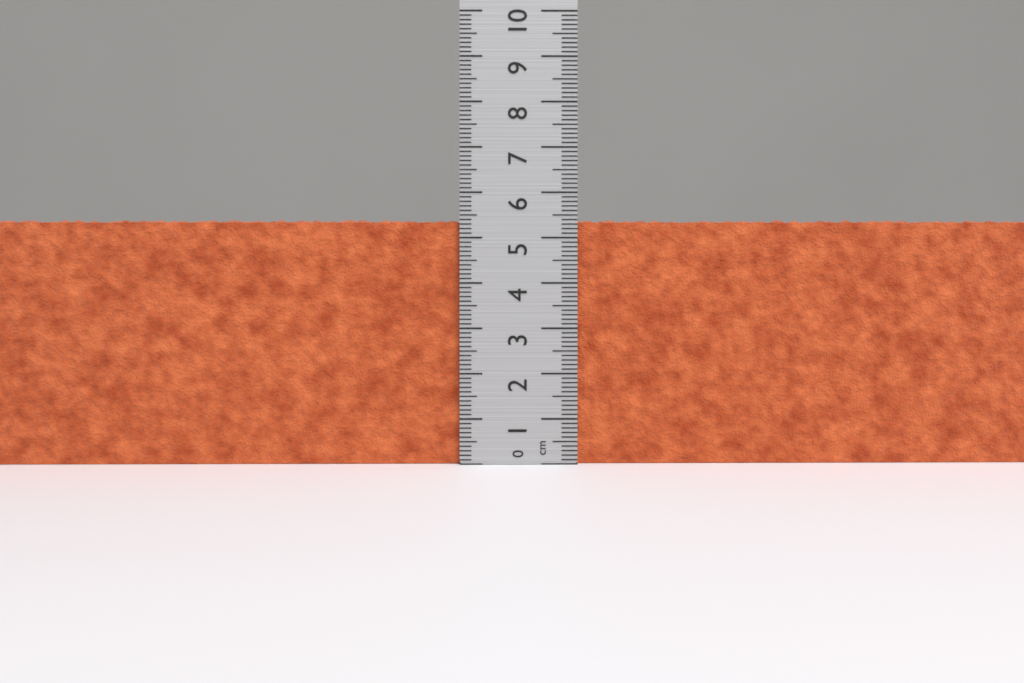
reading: 5.4 cm
